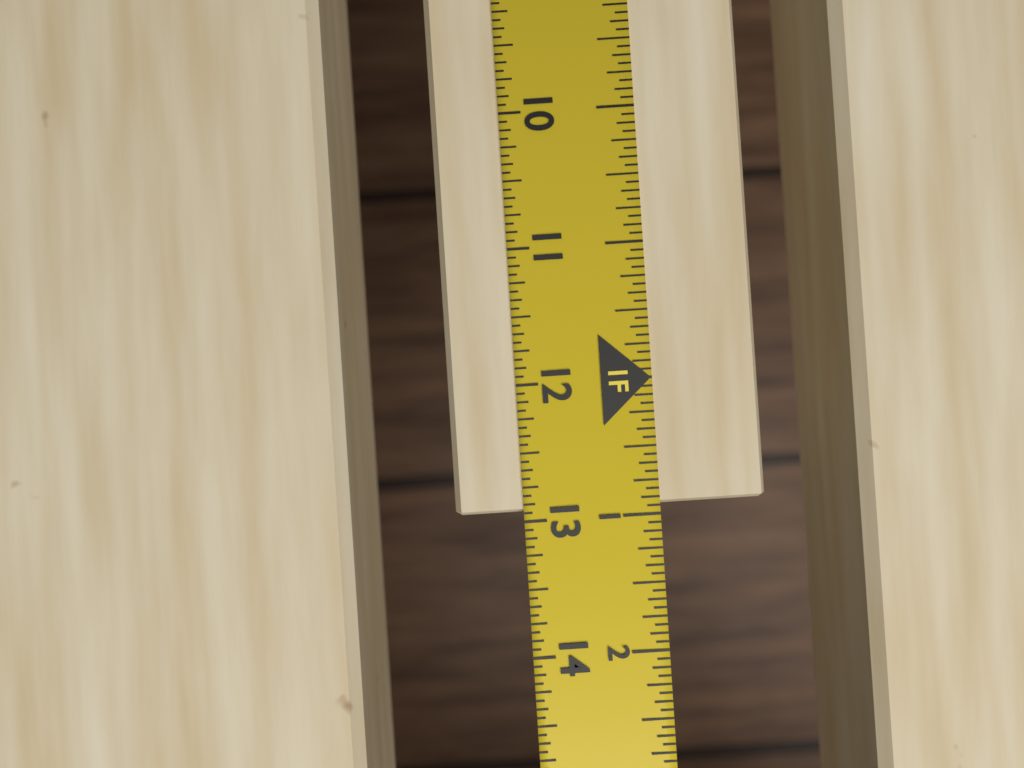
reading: 12.9375 in
